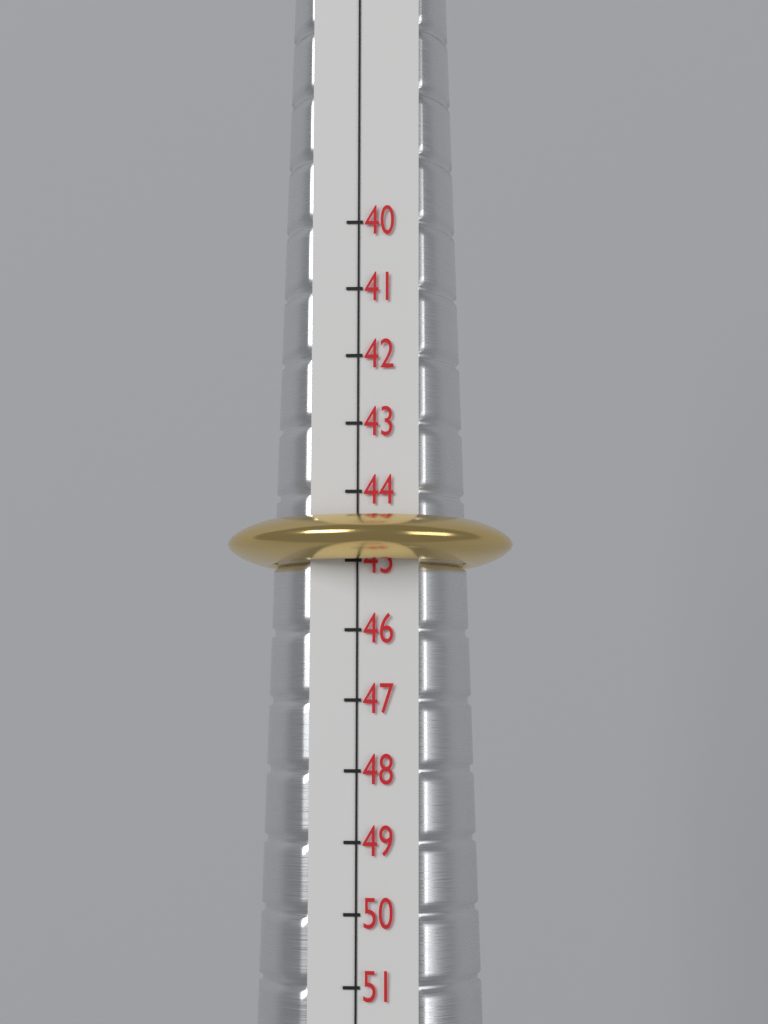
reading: 45 (no unit)
